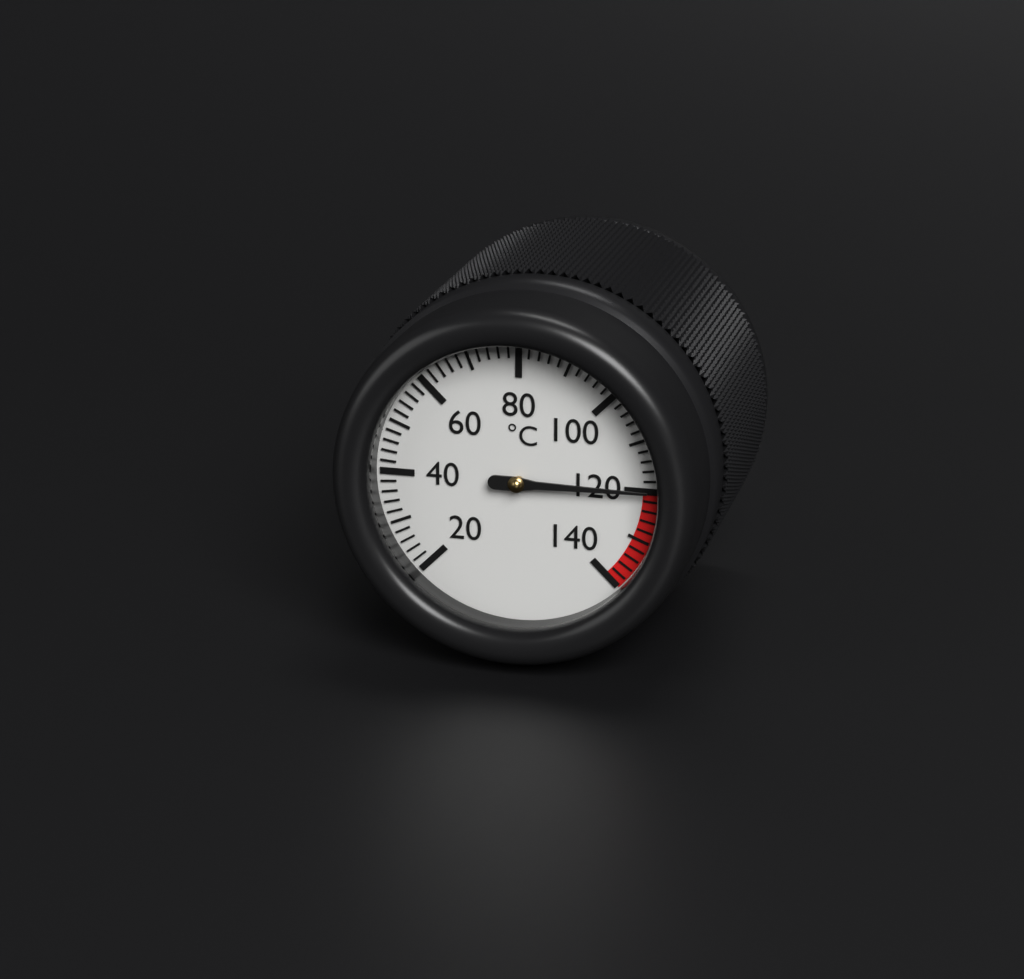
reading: 120 °C
